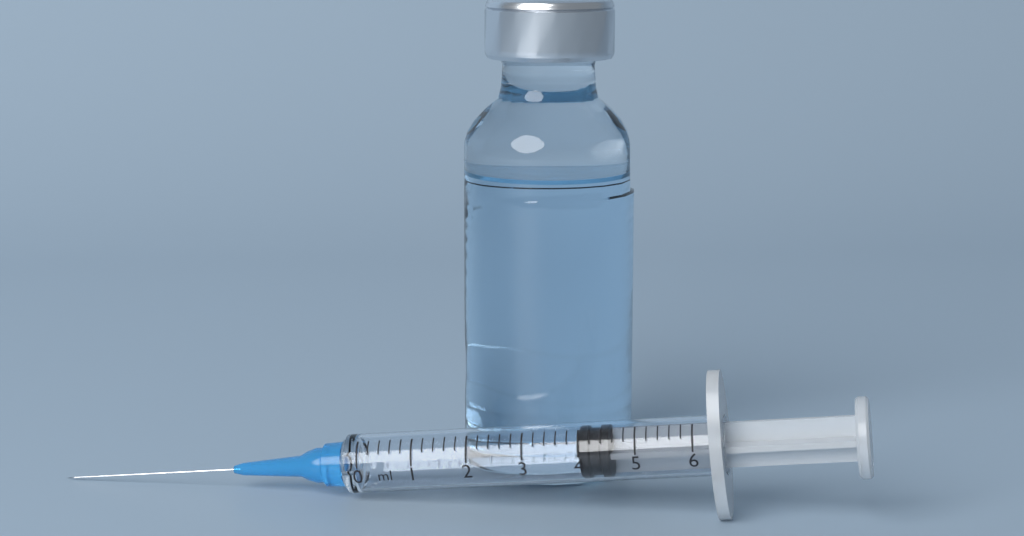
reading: 4.0 ml
